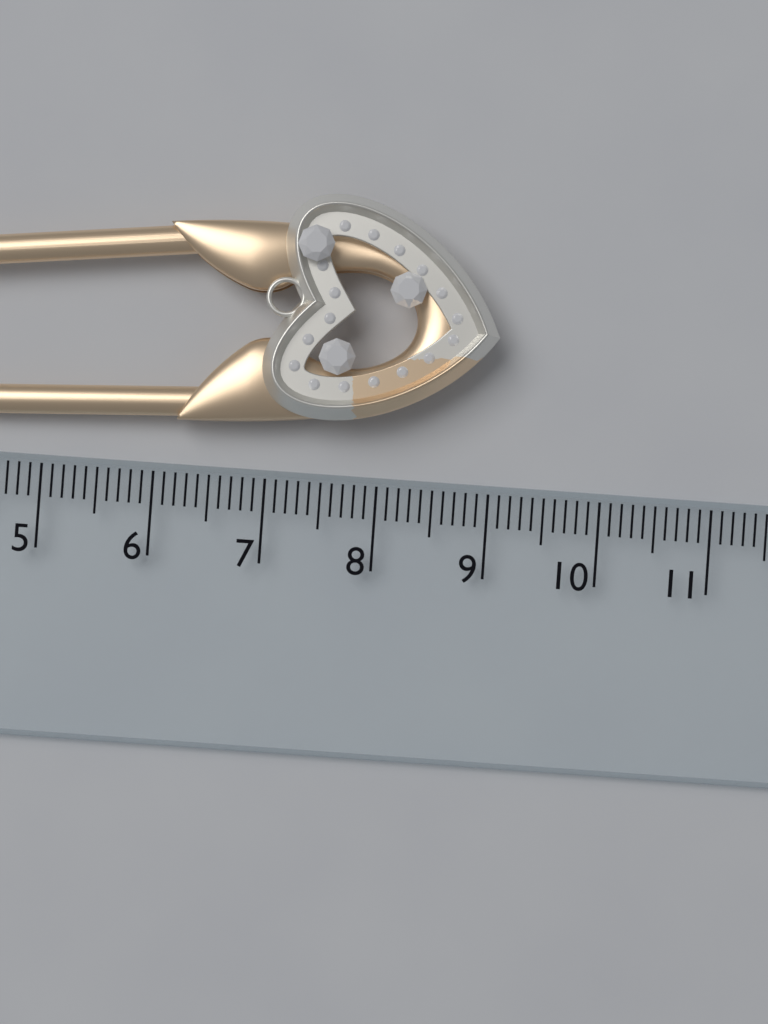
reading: 9.0 cm
